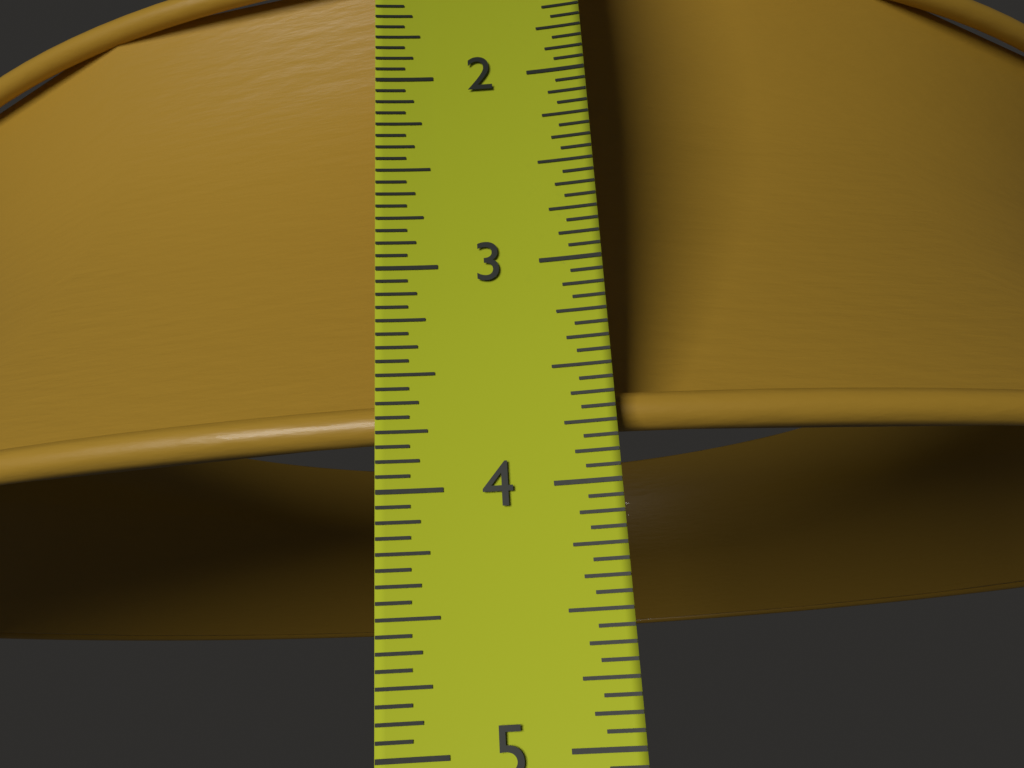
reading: 3.7500 in
